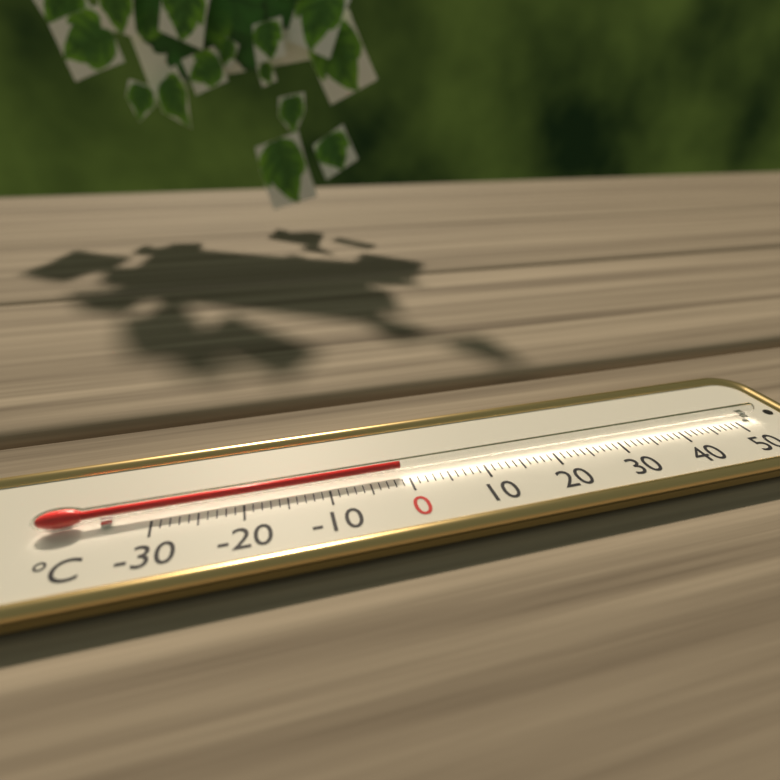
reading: -1 °C
